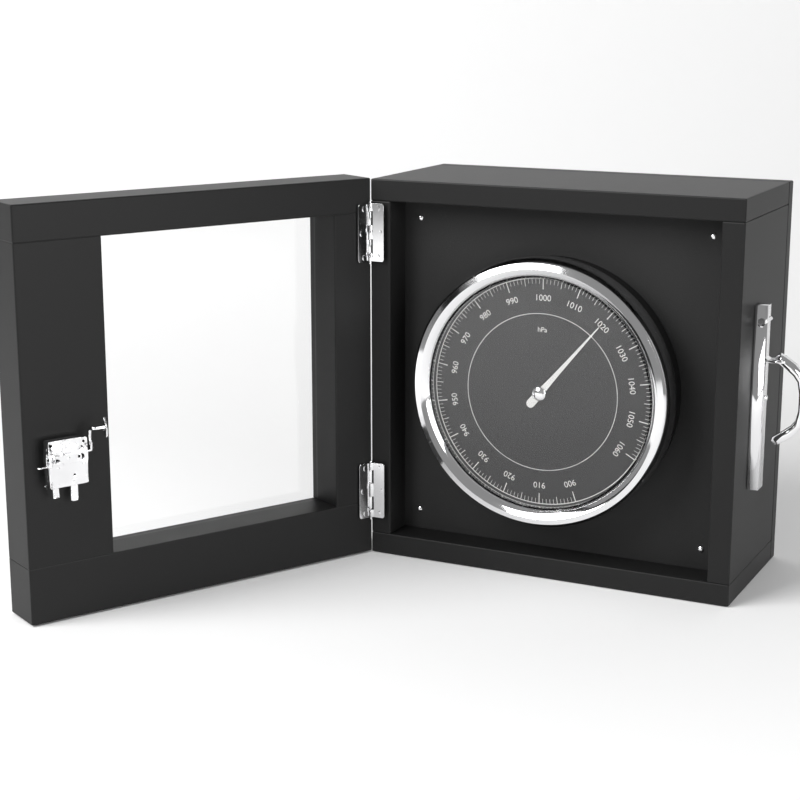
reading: 1020 hPa
